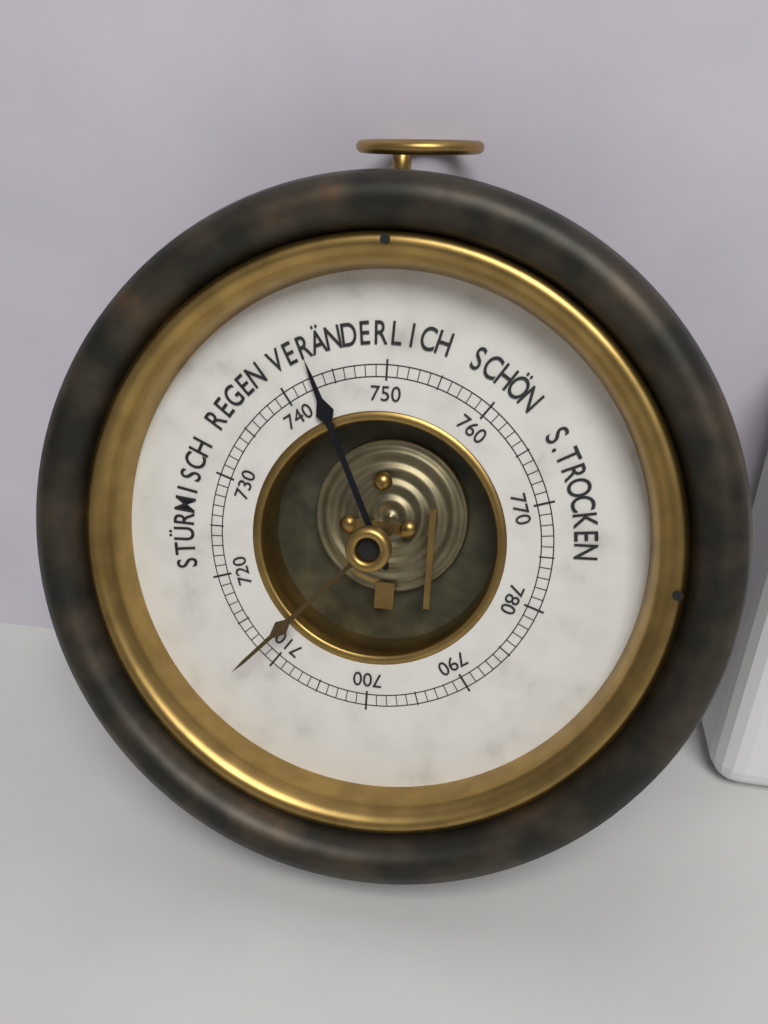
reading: 743 mmHg
